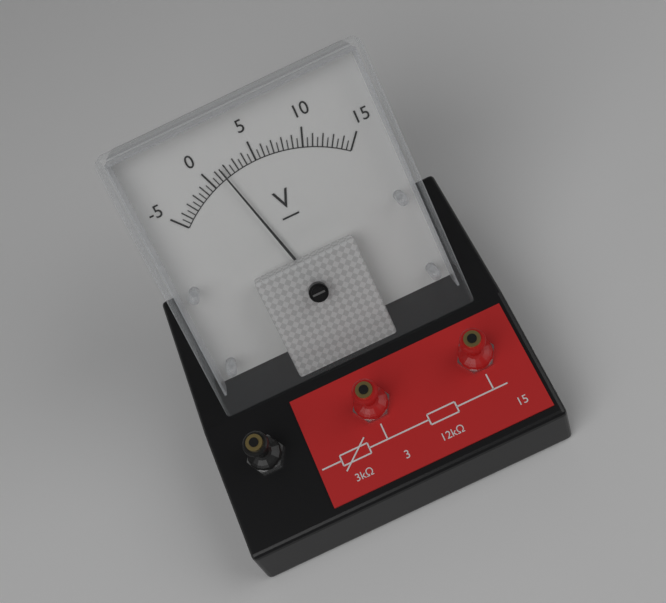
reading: 1.5 V
